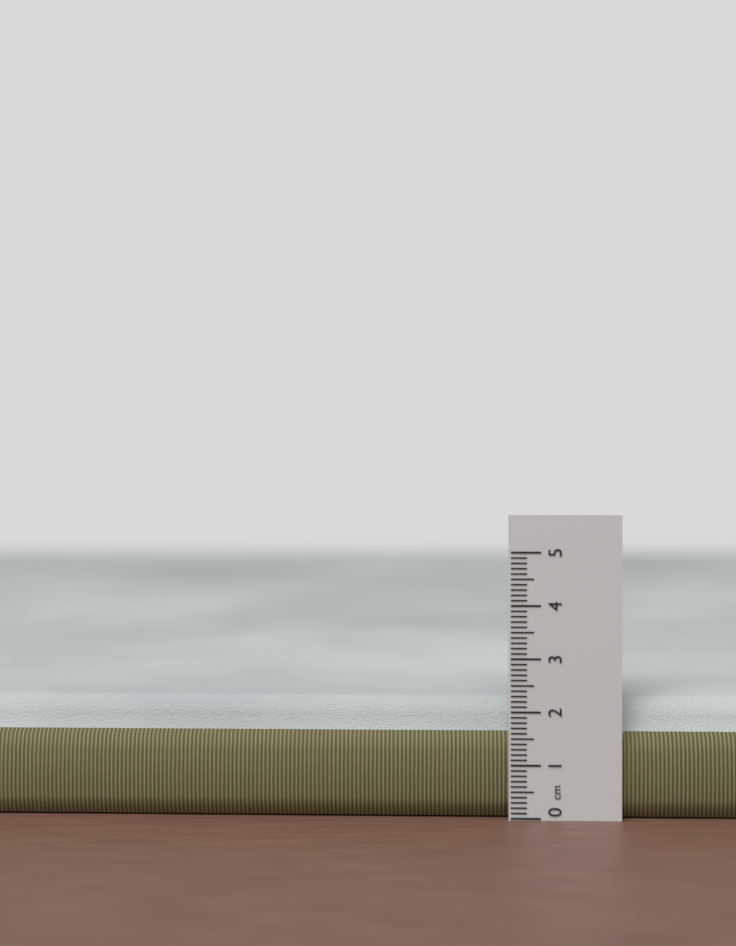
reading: 2.2 cm
